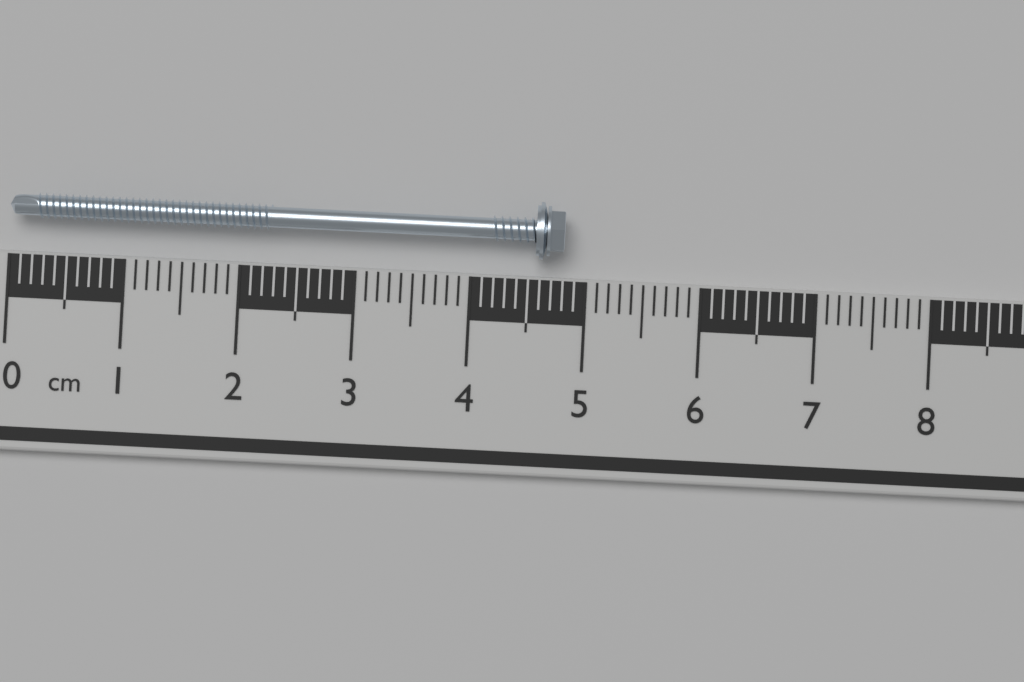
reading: 4.8 cm
